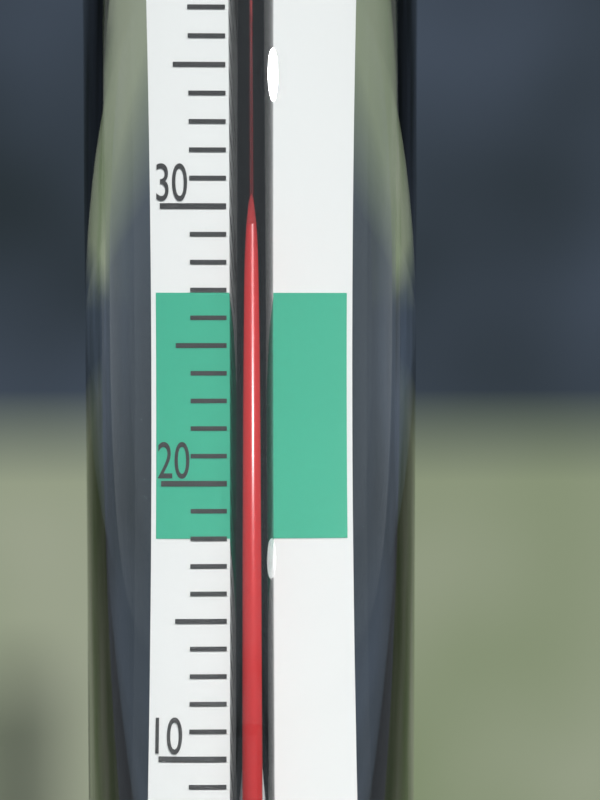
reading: 29 °C
